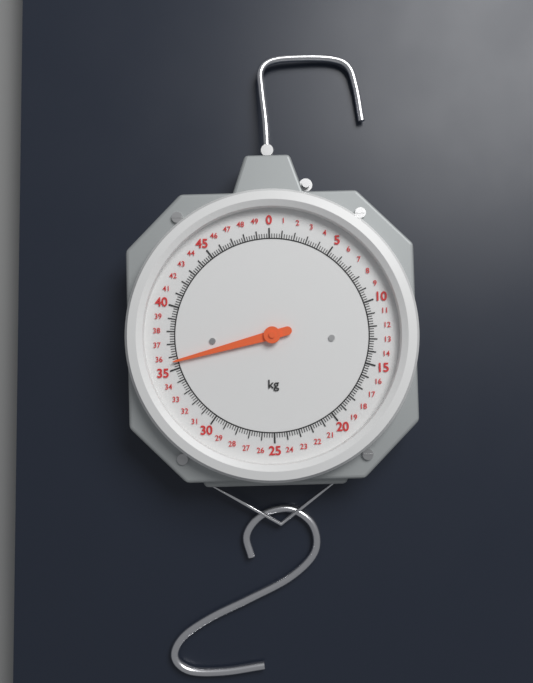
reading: 35.6 kg
